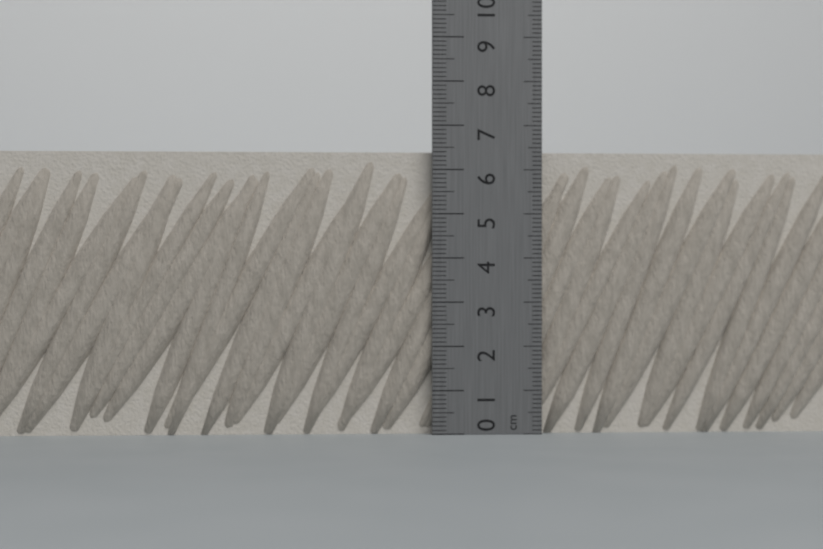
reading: 6.4 cm
